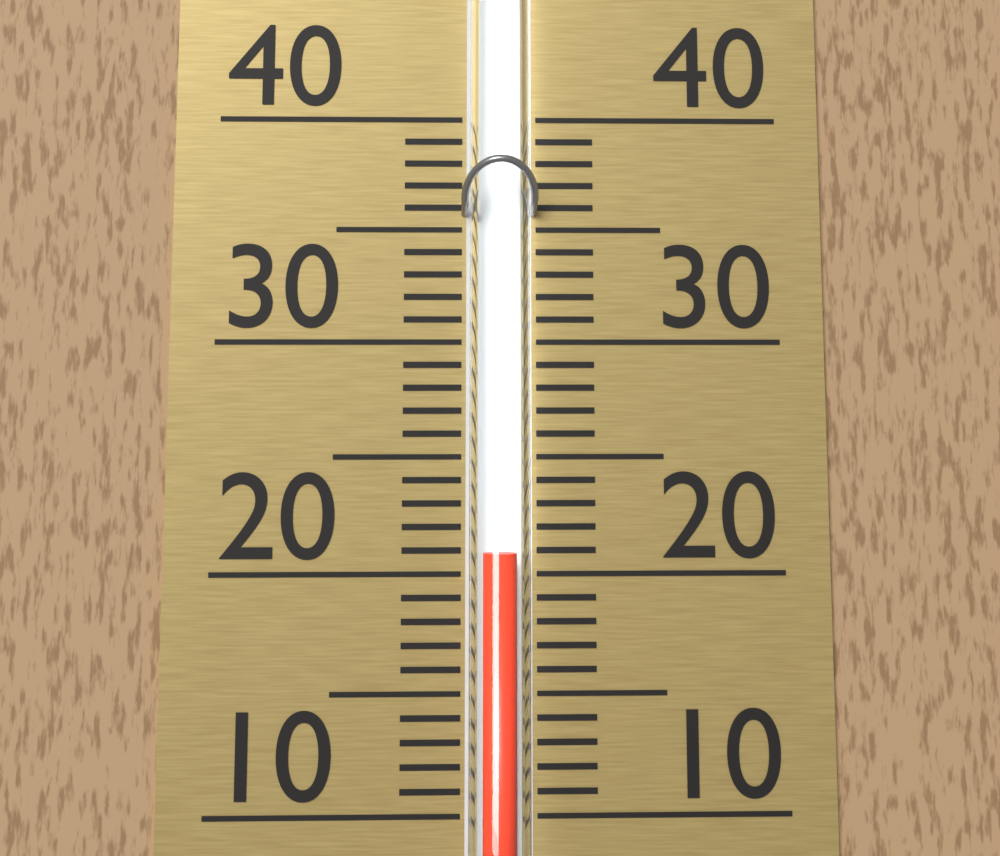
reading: 21 (no unit)
